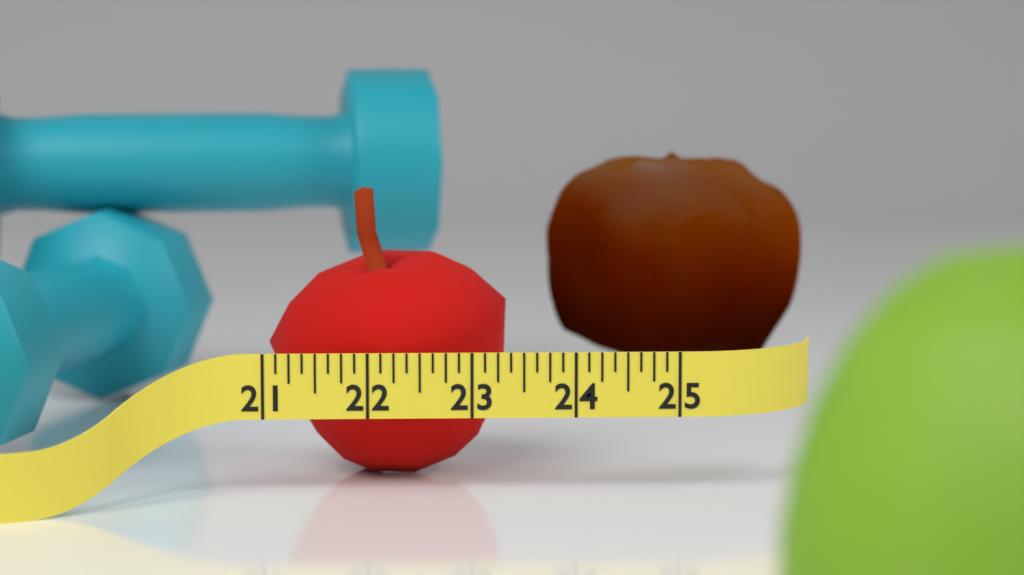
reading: 23.375 (no unit)
